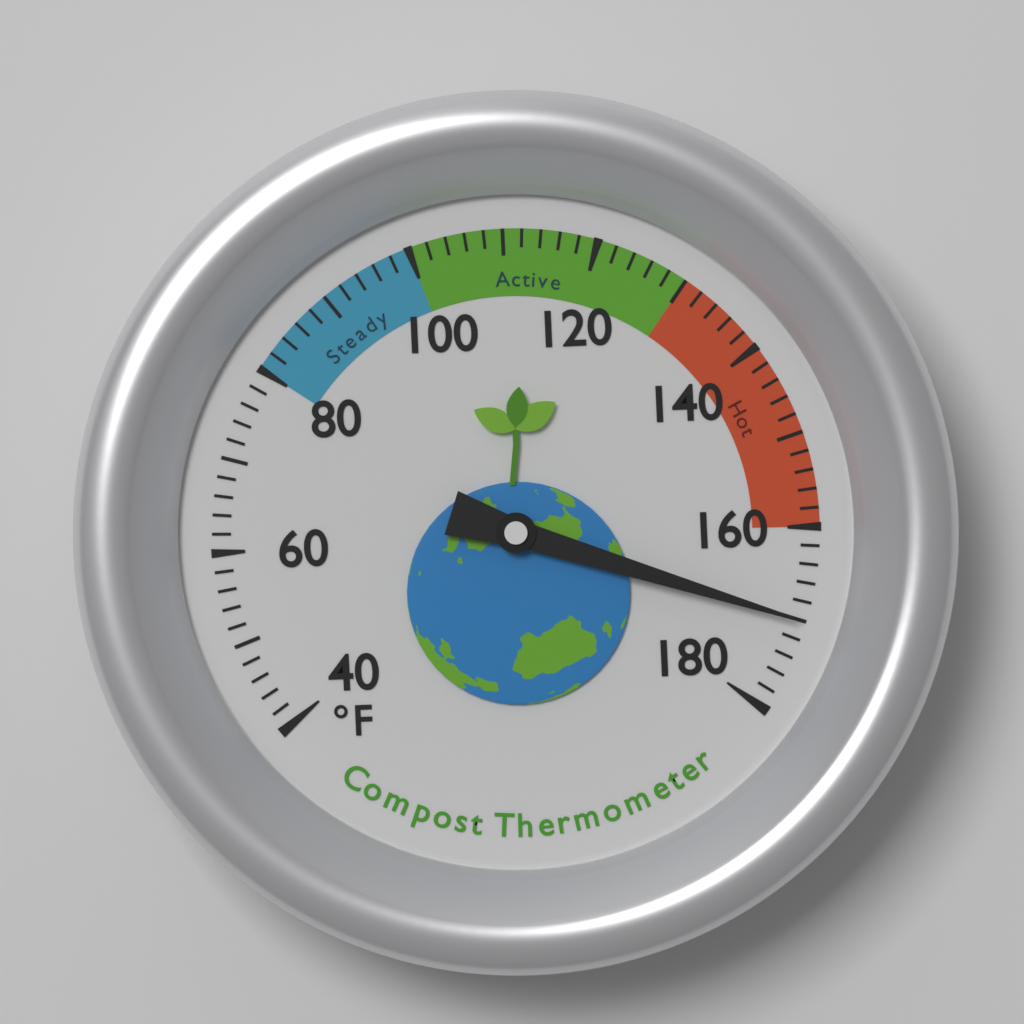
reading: 170 °F
